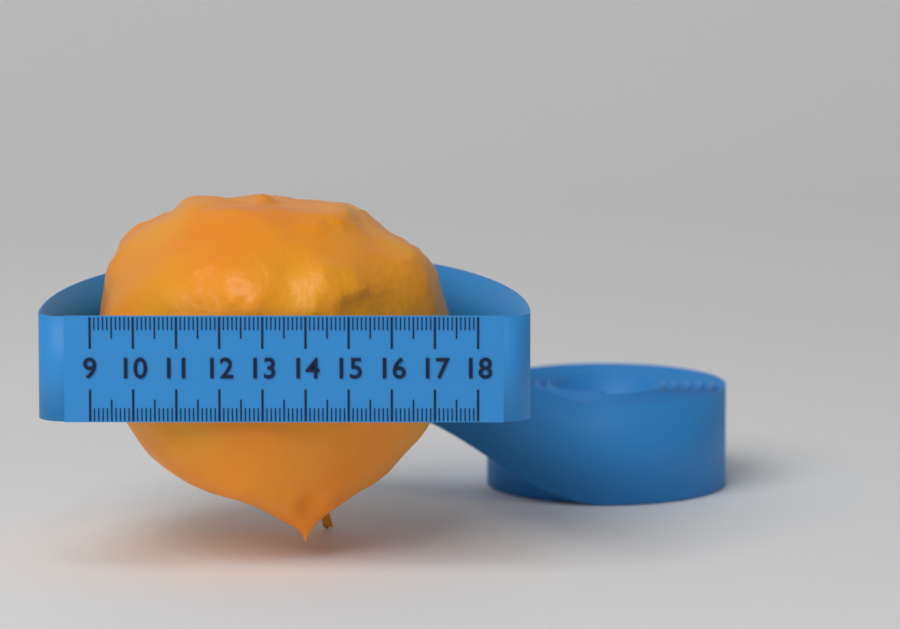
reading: 17.4 (no unit)
